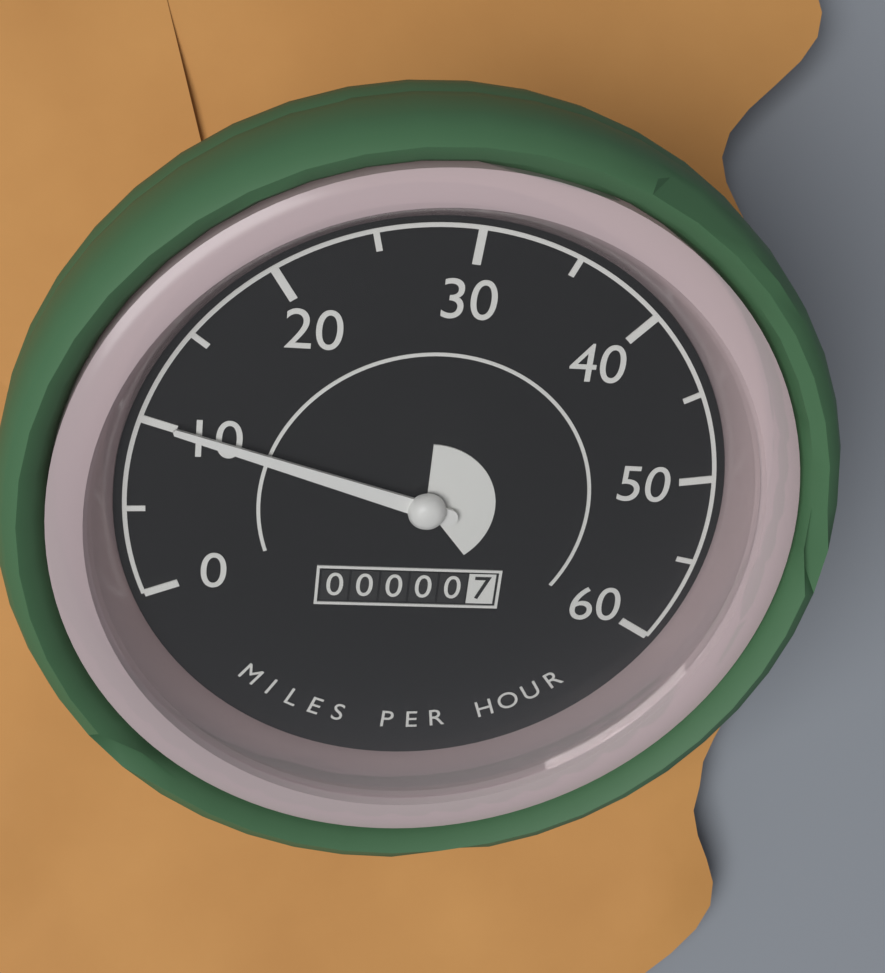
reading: 10 mph
